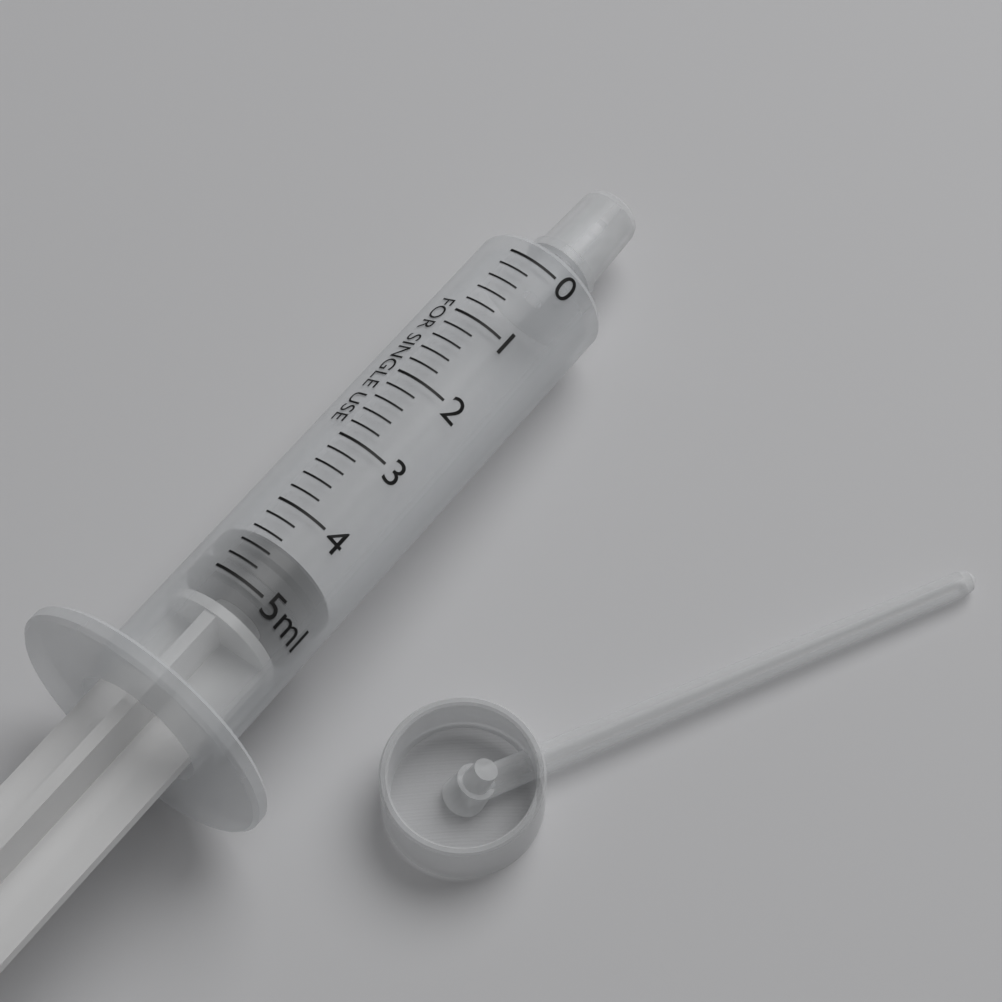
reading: 4.4 ml
